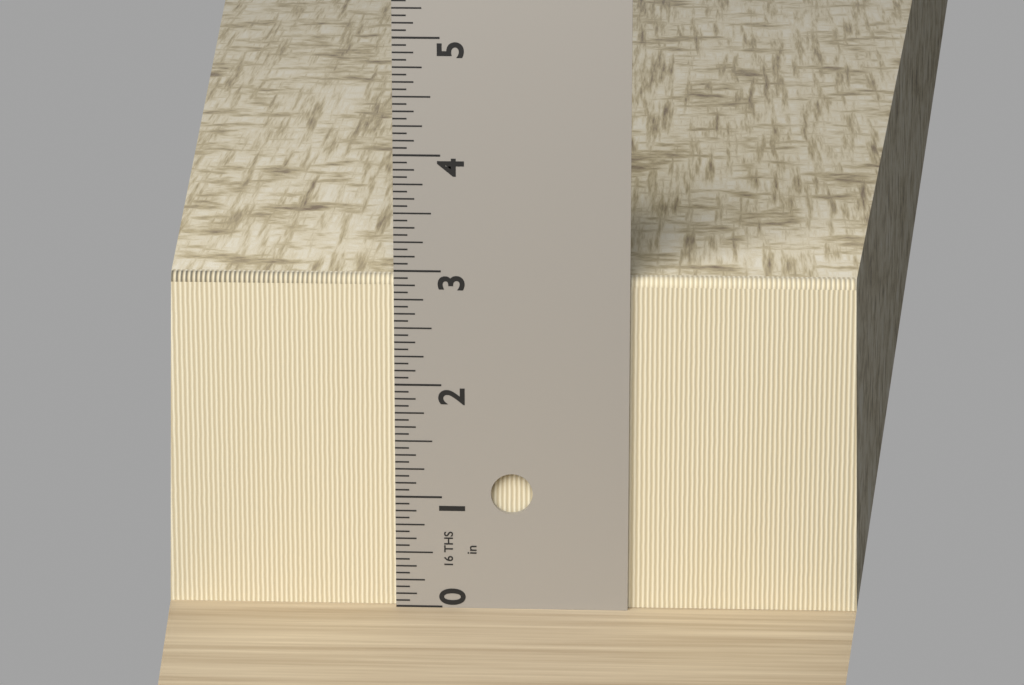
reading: 2.9375 in
